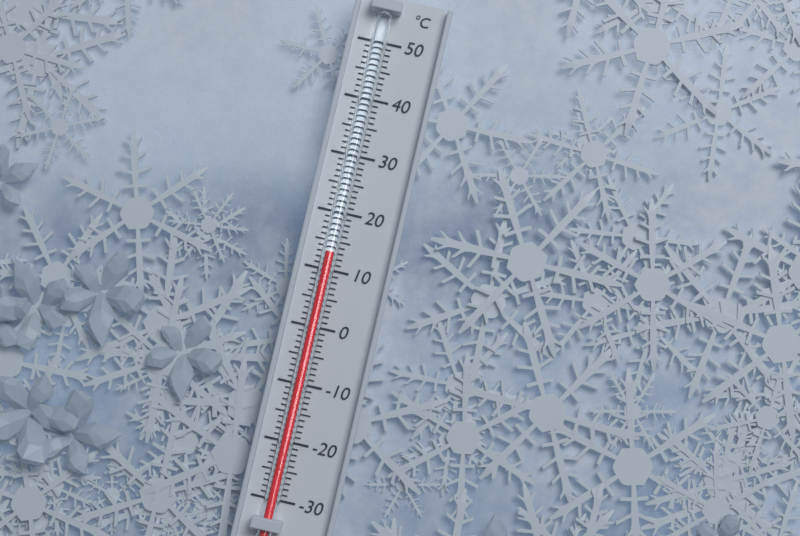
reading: 13 °C
